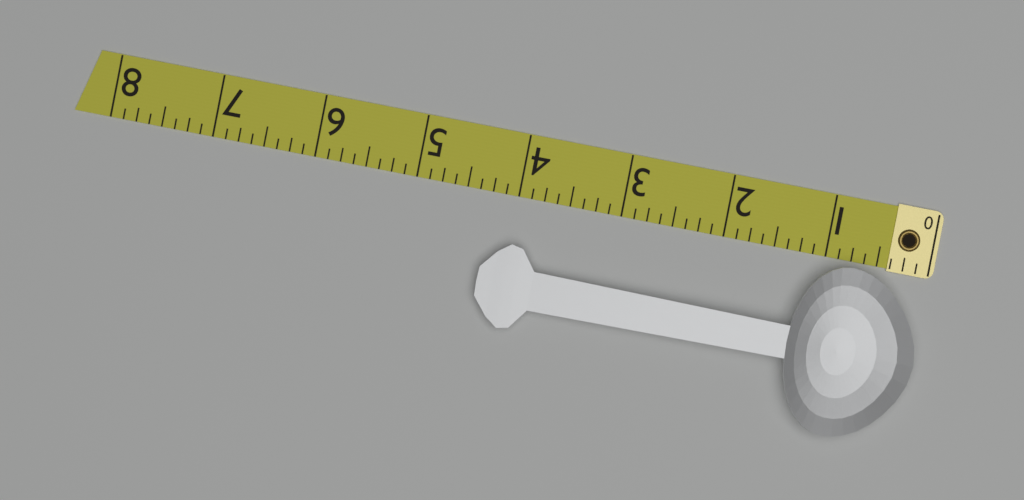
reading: 4.250 (no unit)
